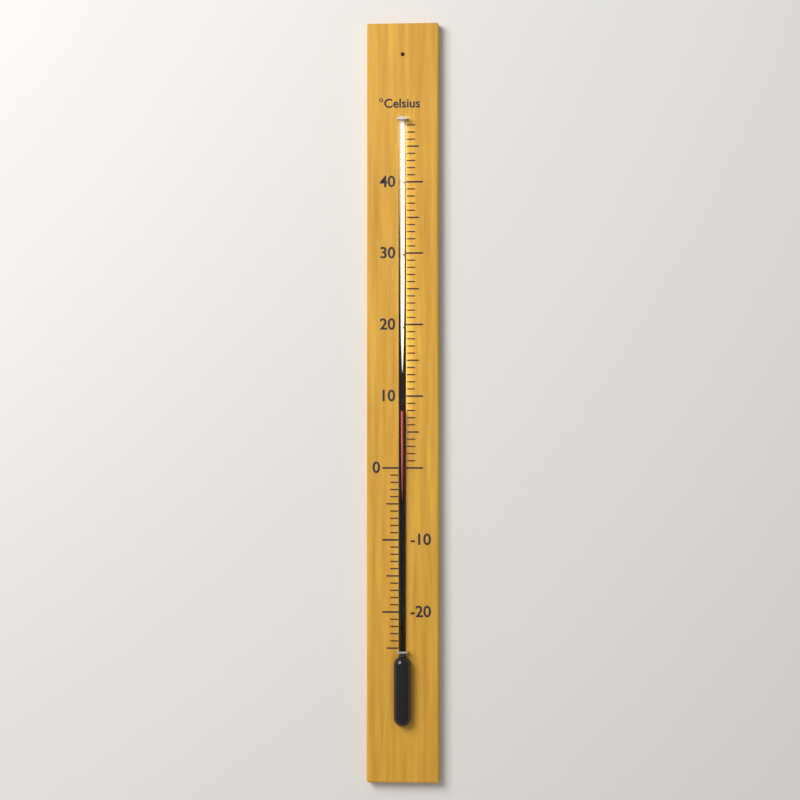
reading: 8 °C
